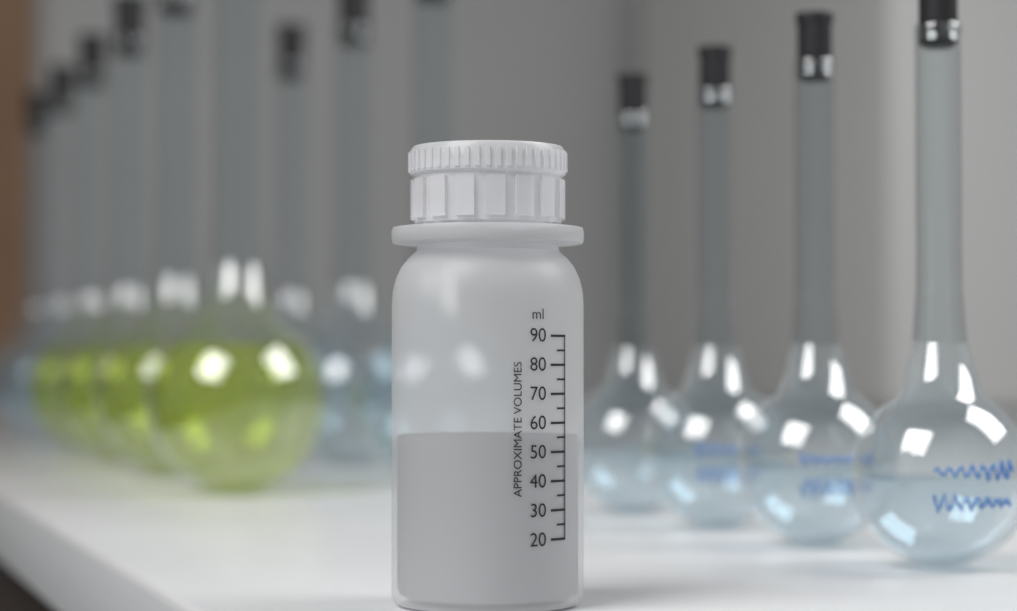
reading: 55 ml
